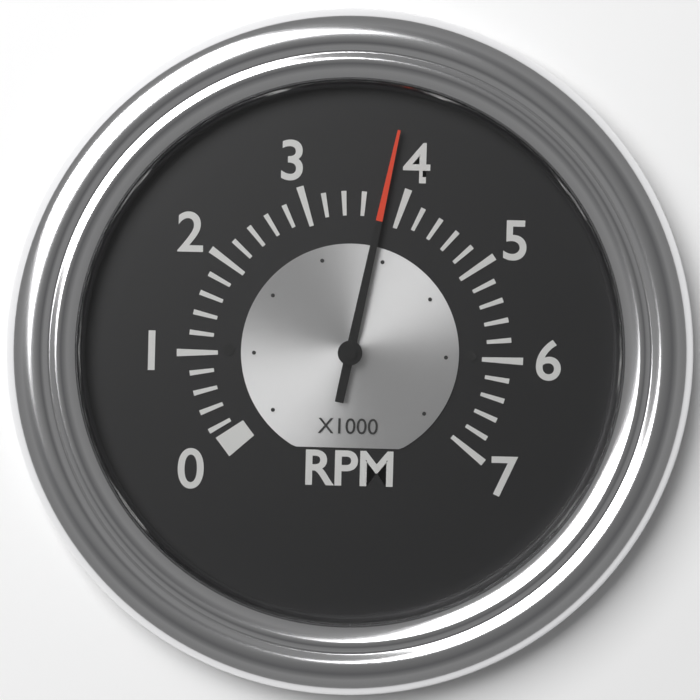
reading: 3.8 x1000 RPM
